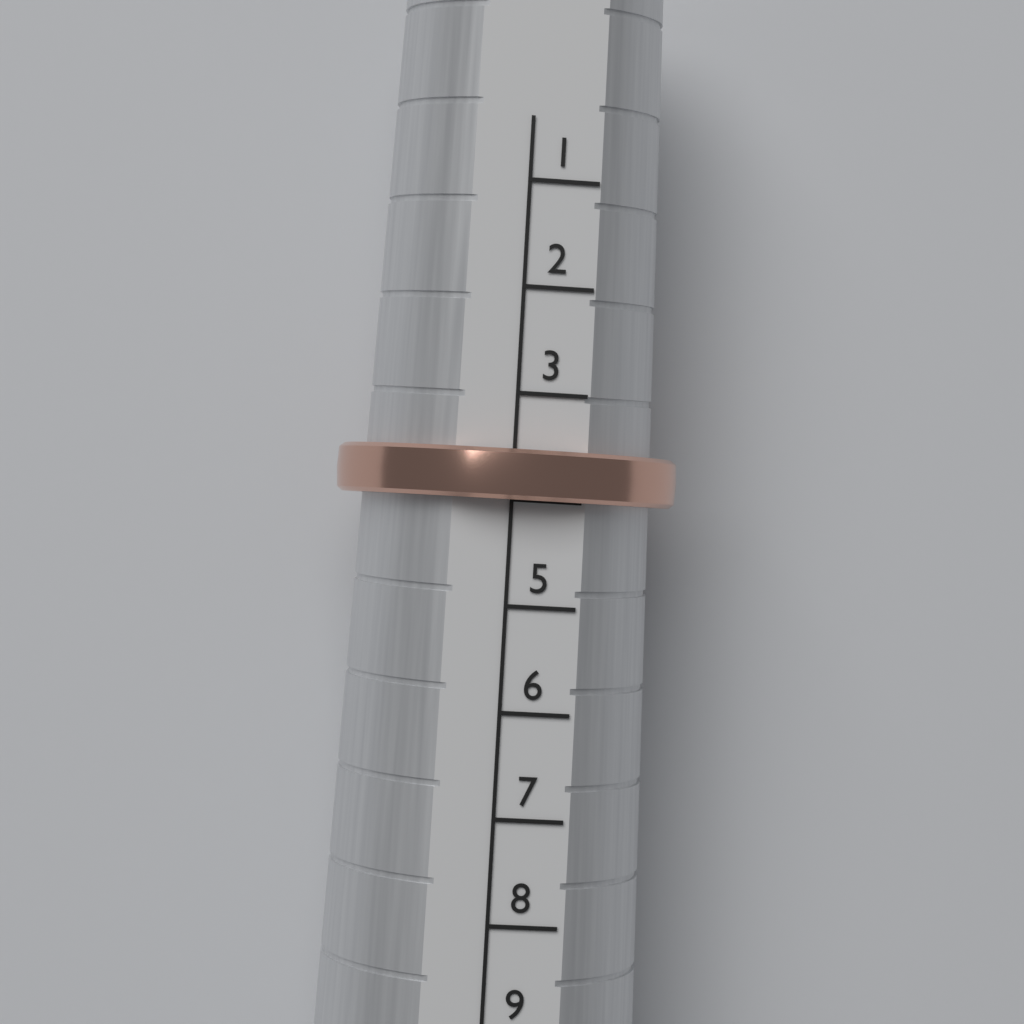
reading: 4 (no unit)
